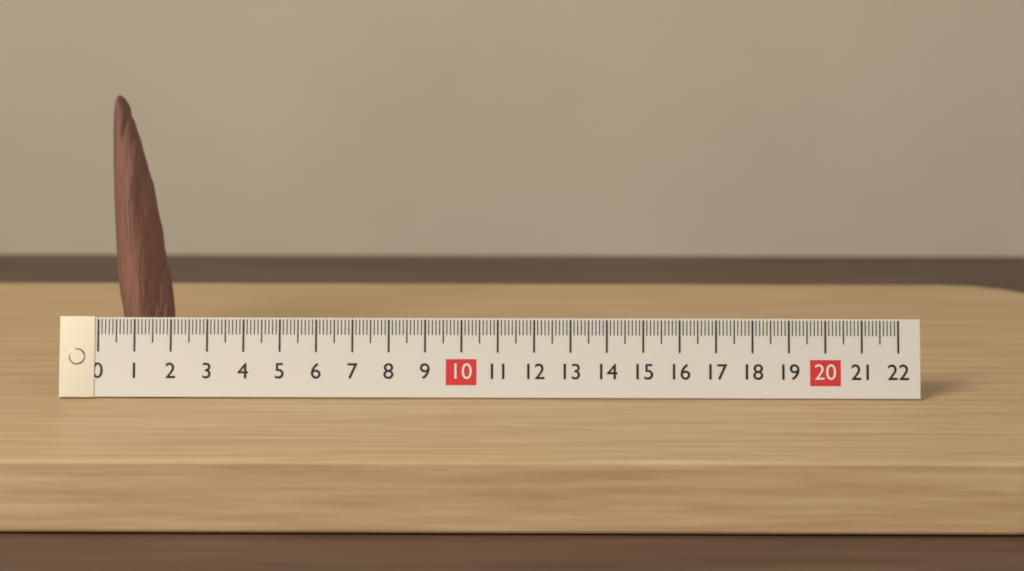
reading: 1.9 (no unit)
